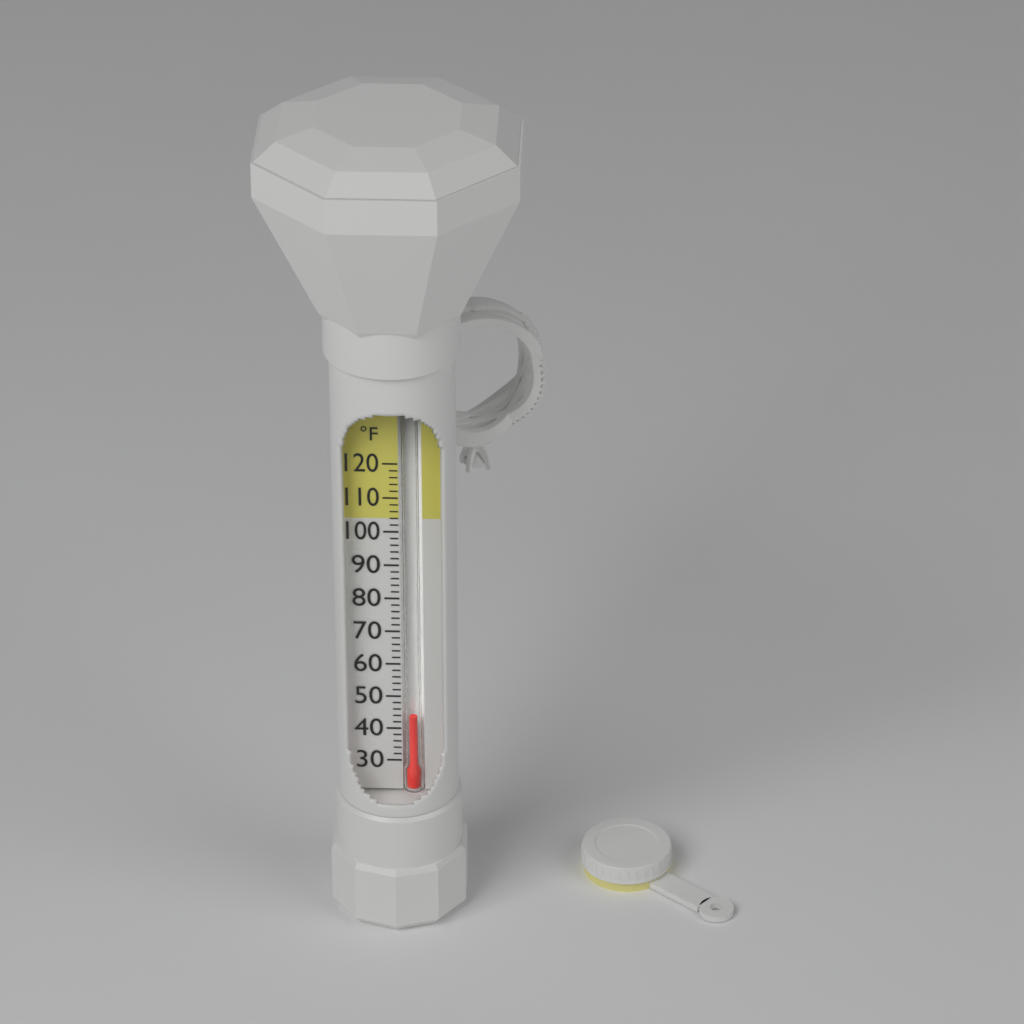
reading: 44 °F
